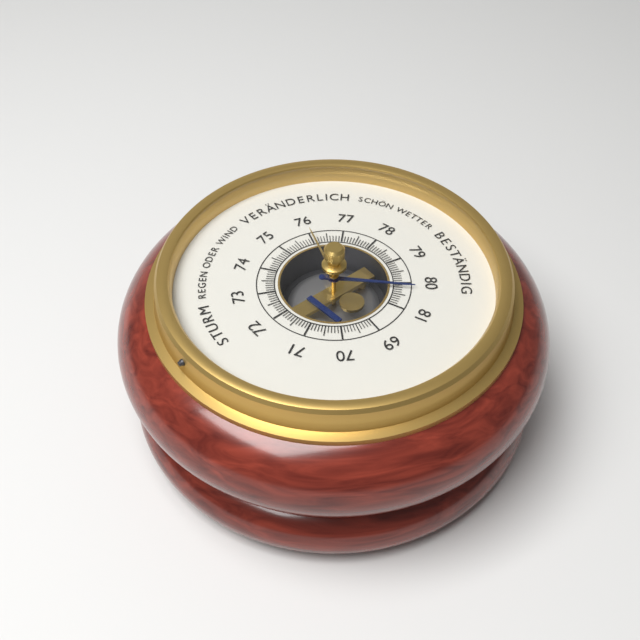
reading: 80.2 (no unit)
